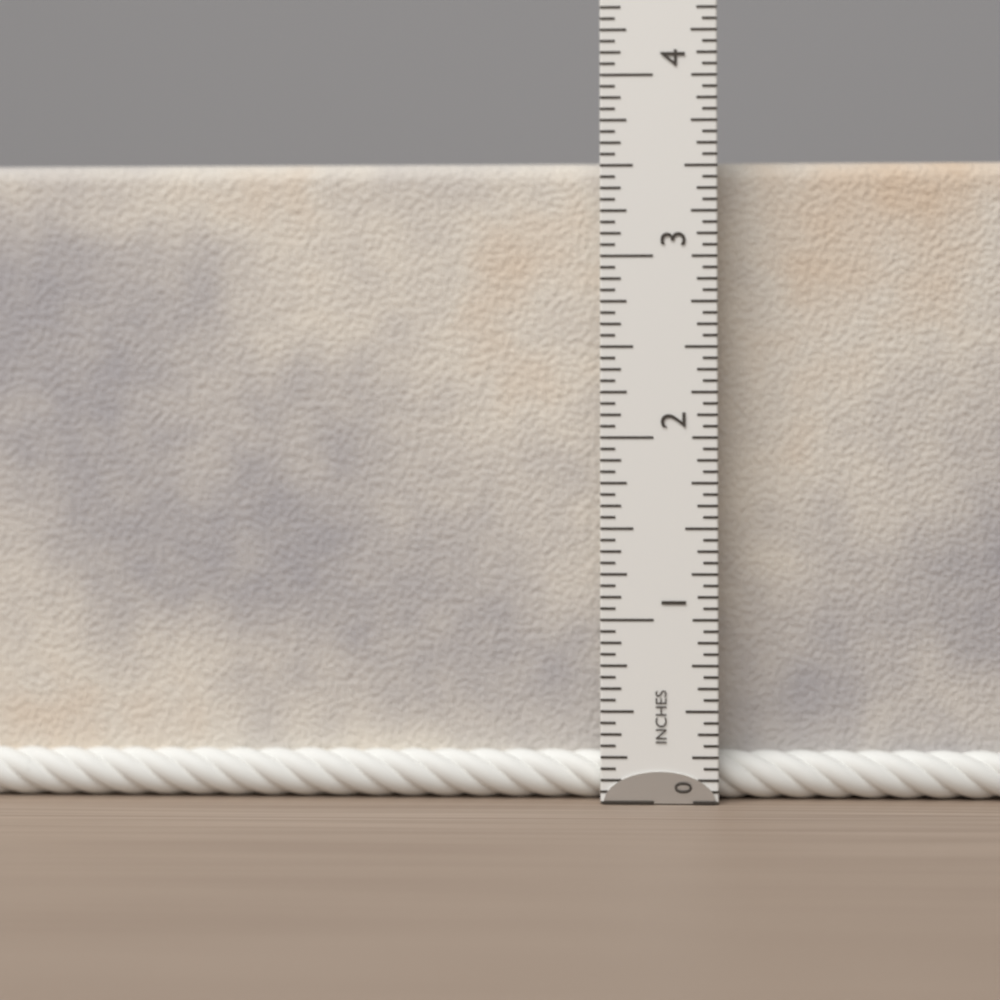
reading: 3.5625 in
